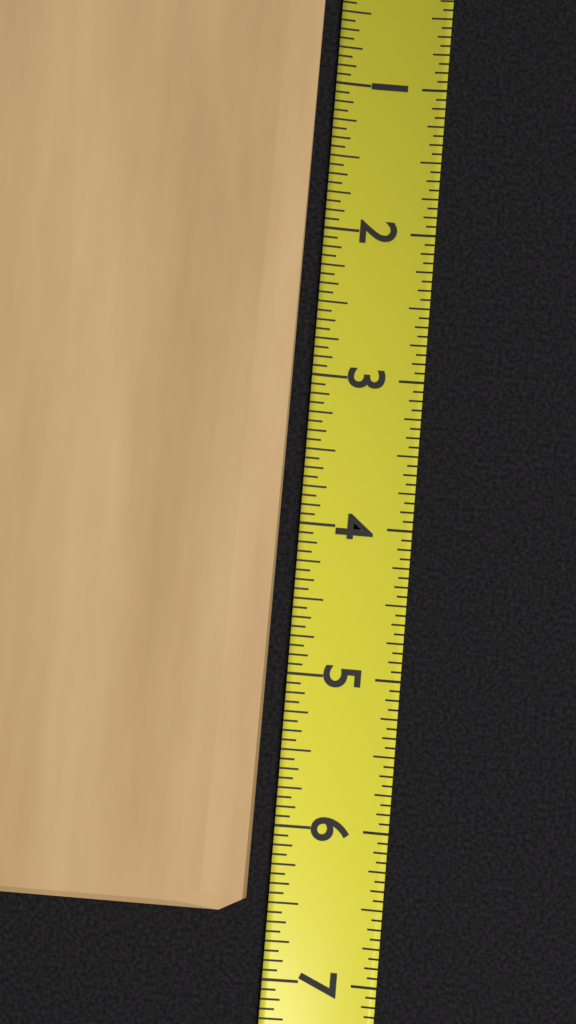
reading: 6.5625 (no unit)
